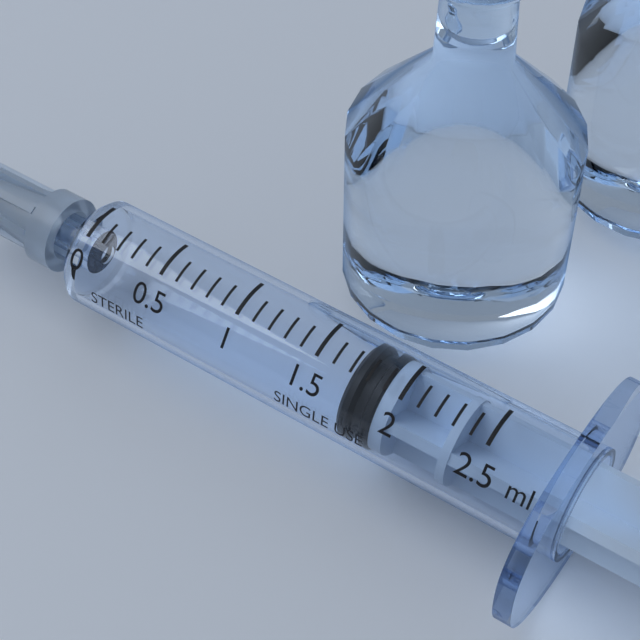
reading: 1.7 ml
